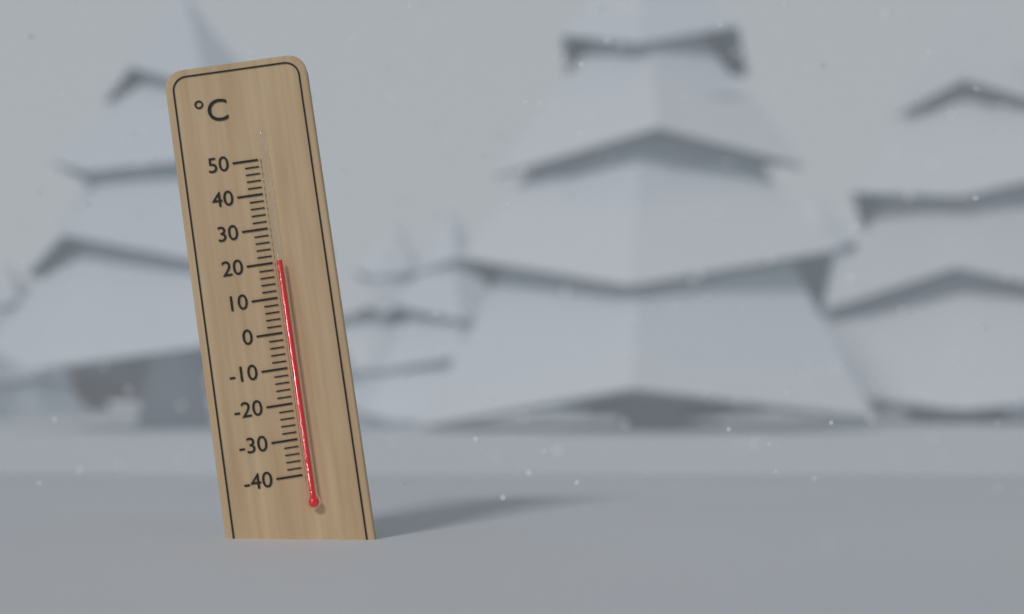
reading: 20 °C
